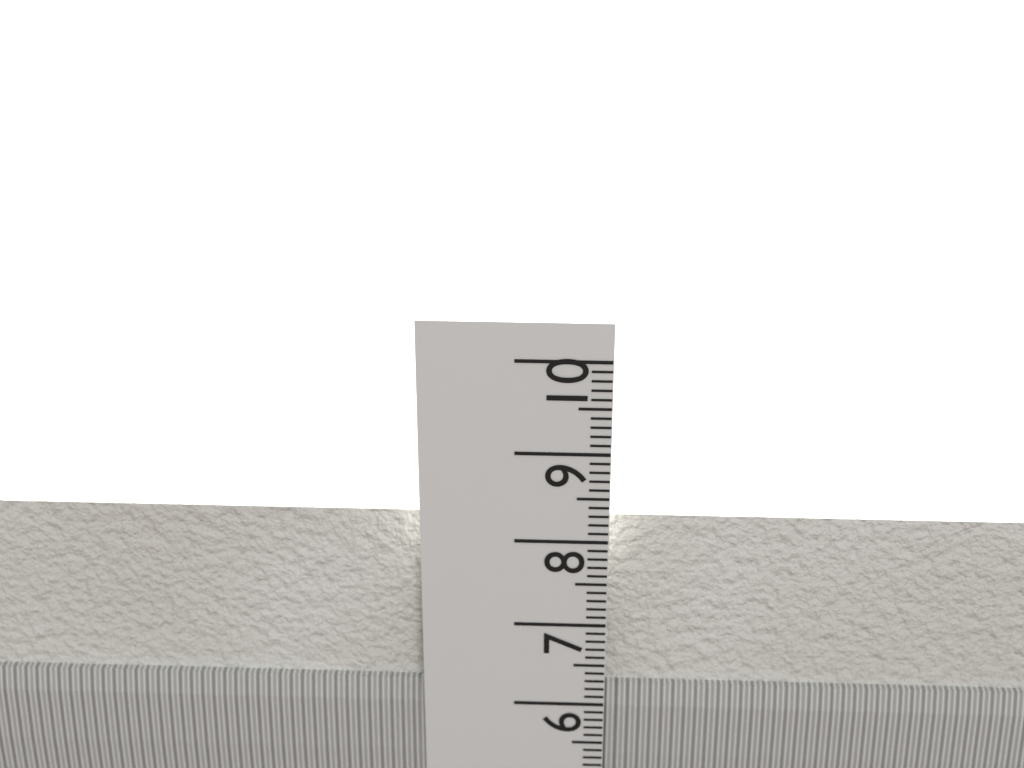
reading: 8.2 cm
